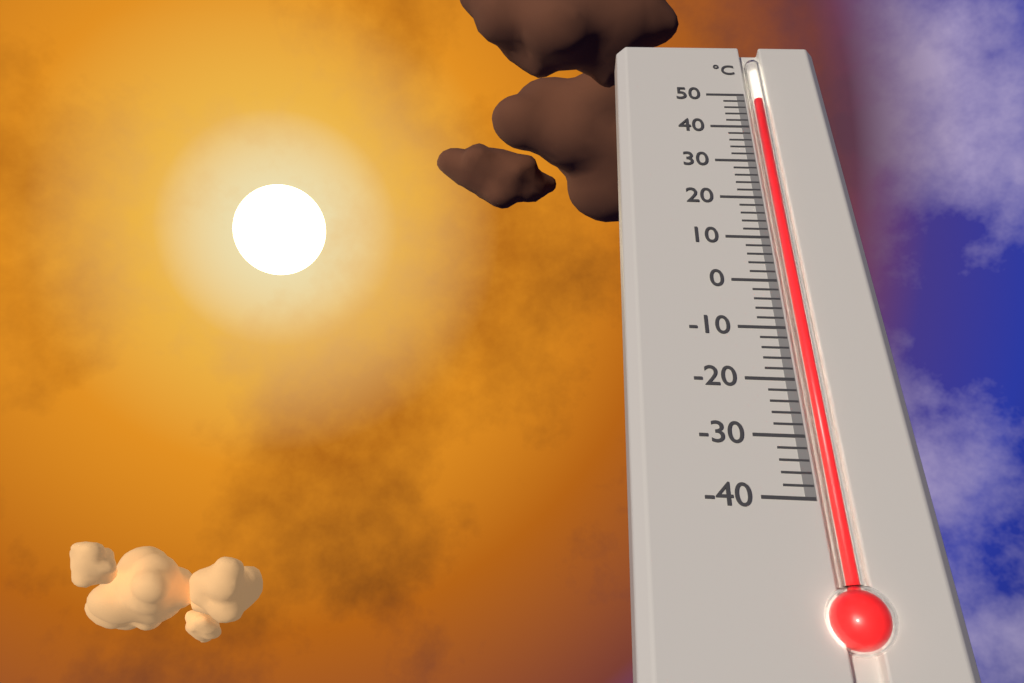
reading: 48 °C
